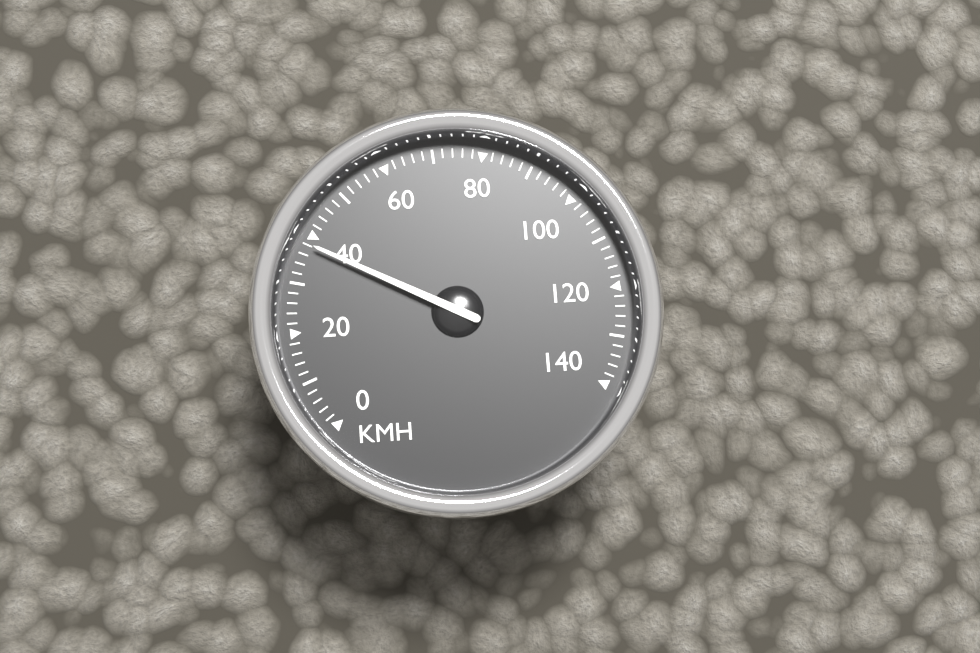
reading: 38 km/h
